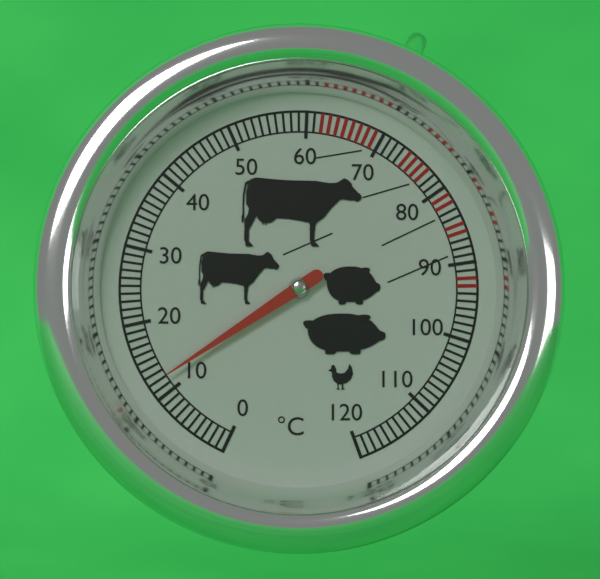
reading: 12 °C
